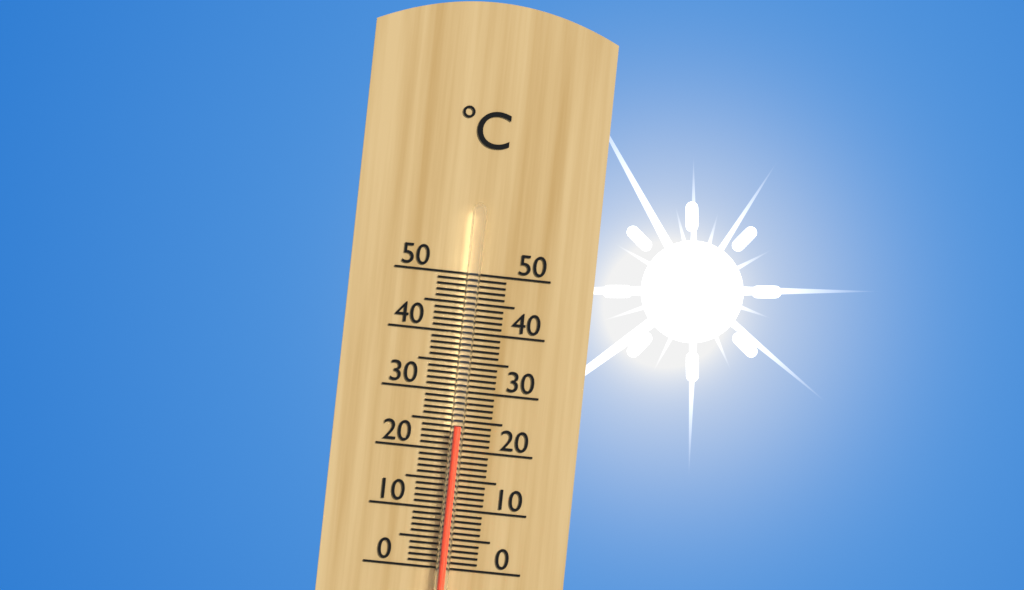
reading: 24 °C
